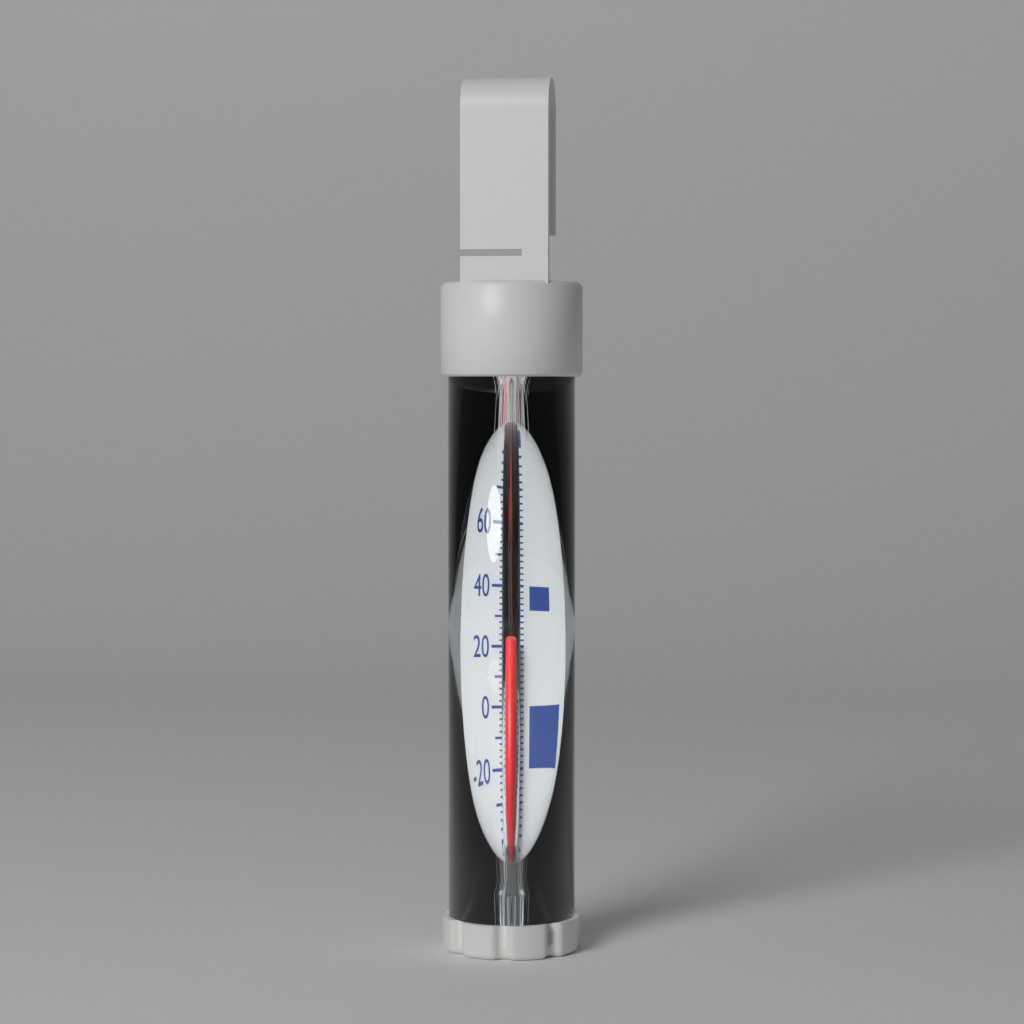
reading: 22 °F
